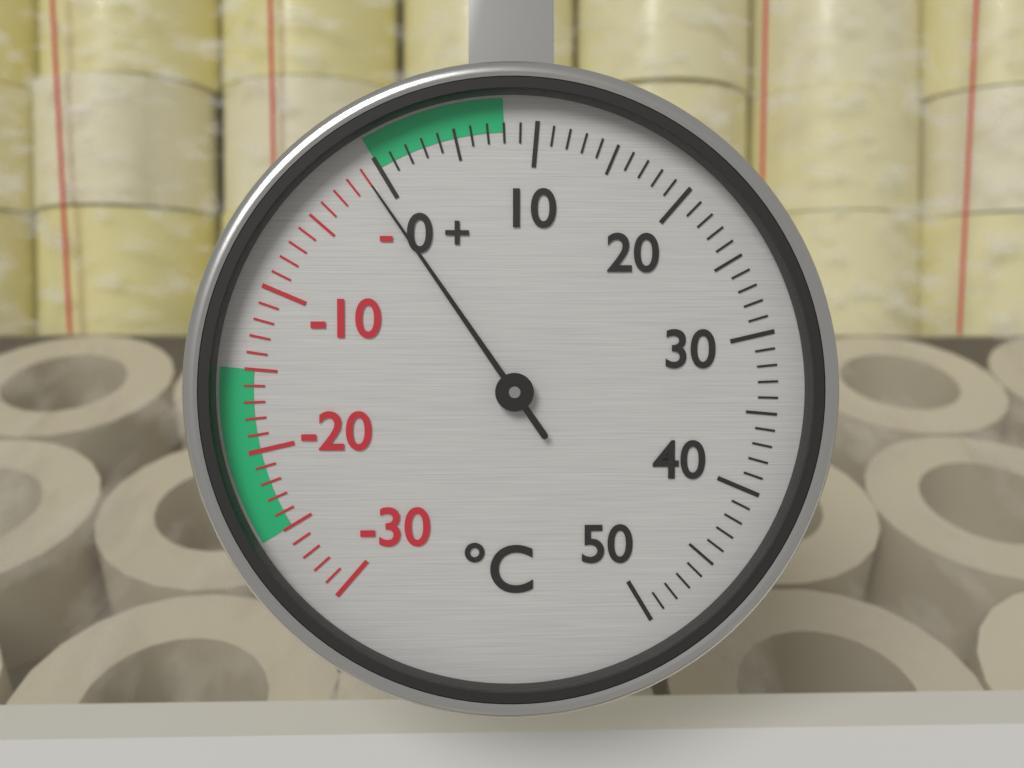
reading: -1 °C
